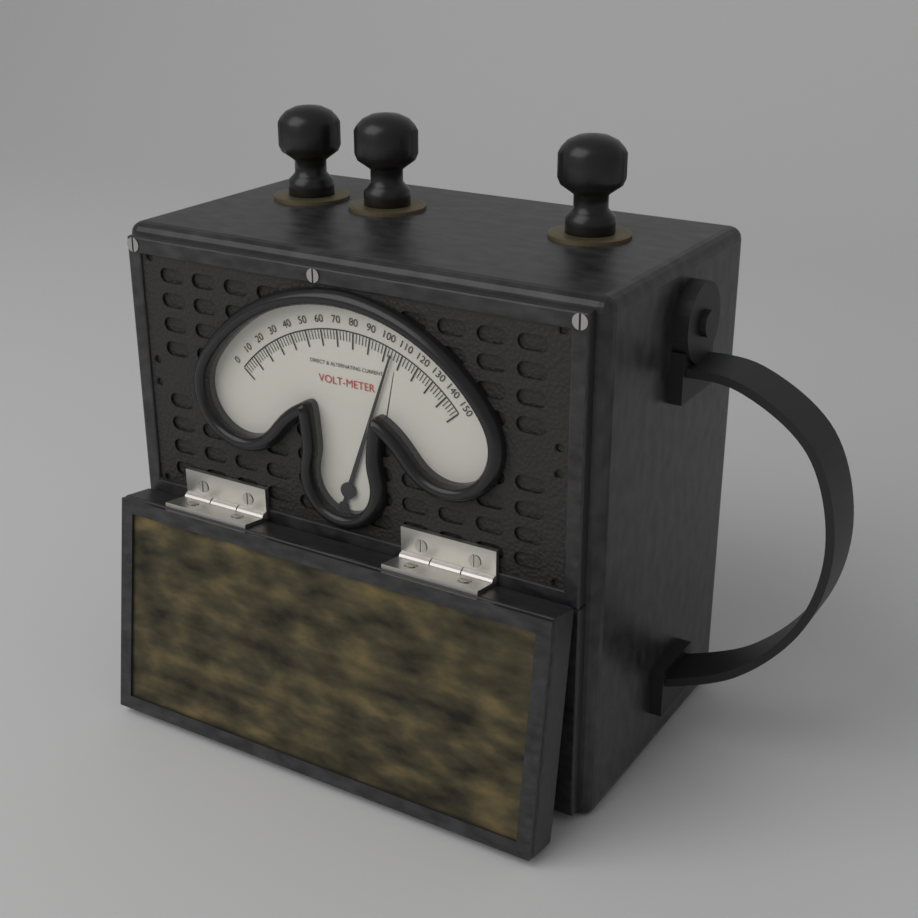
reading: 104 V
